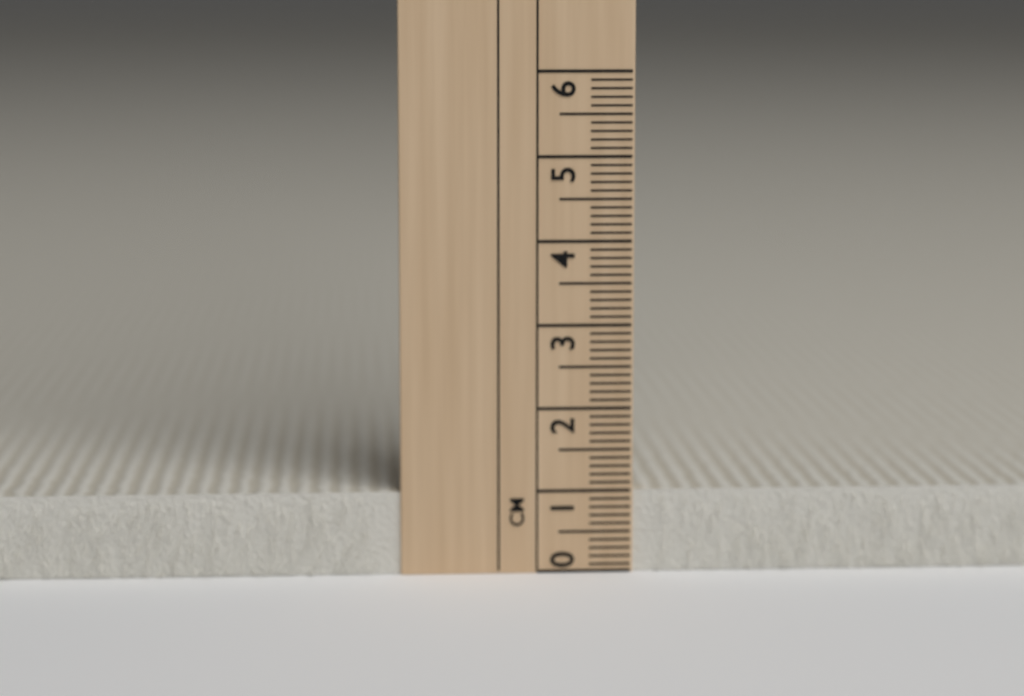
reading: 1.0 cm
